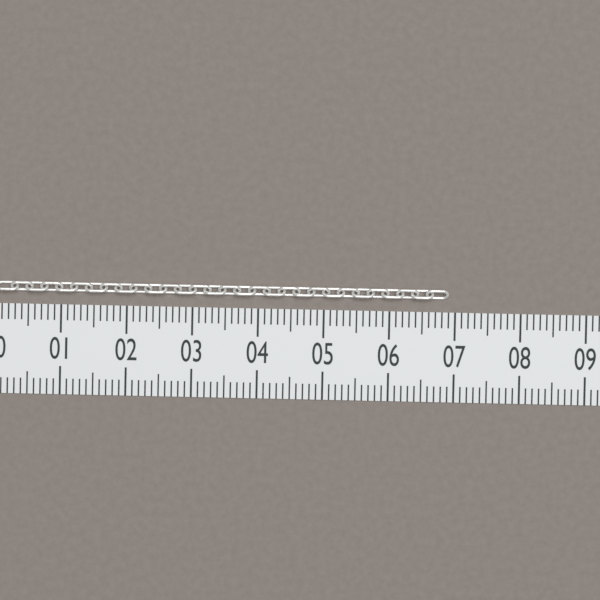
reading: 6.9 (no unit)
